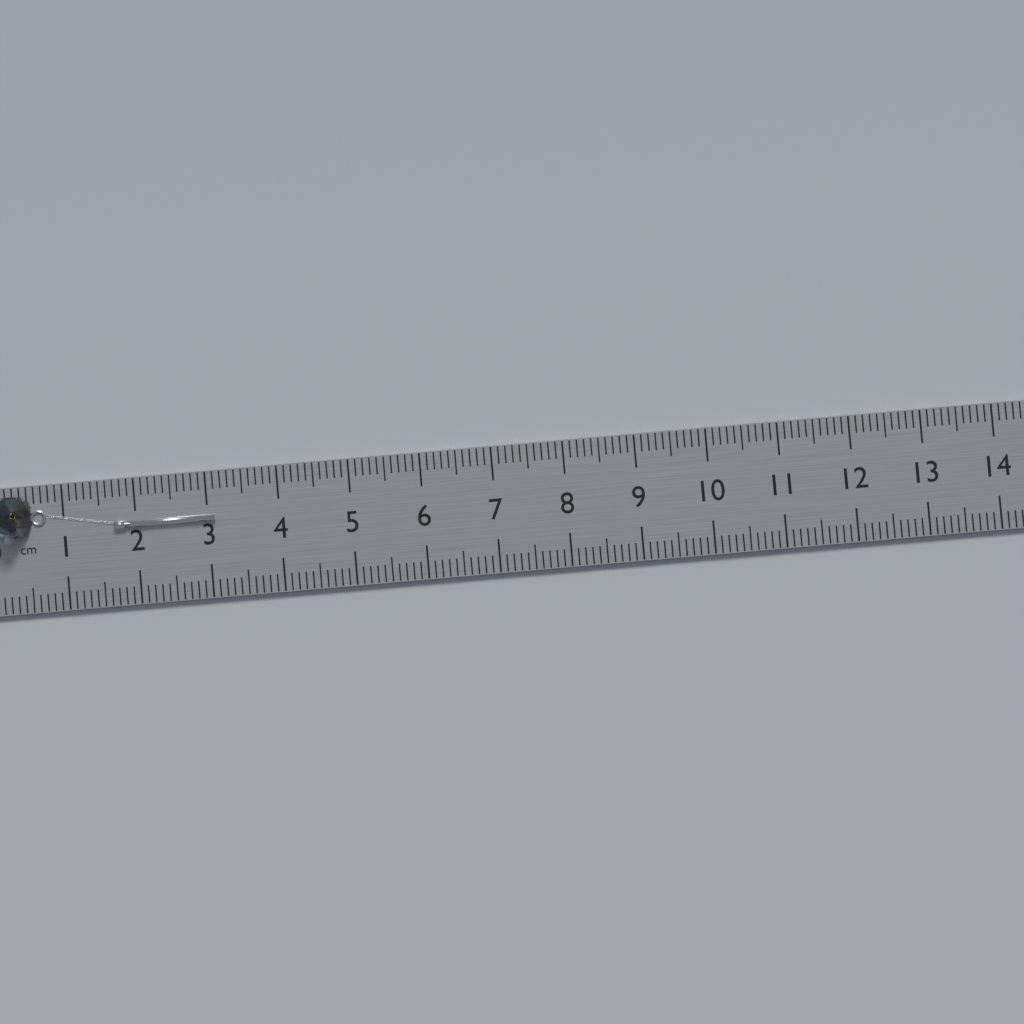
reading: 3.1 cm
